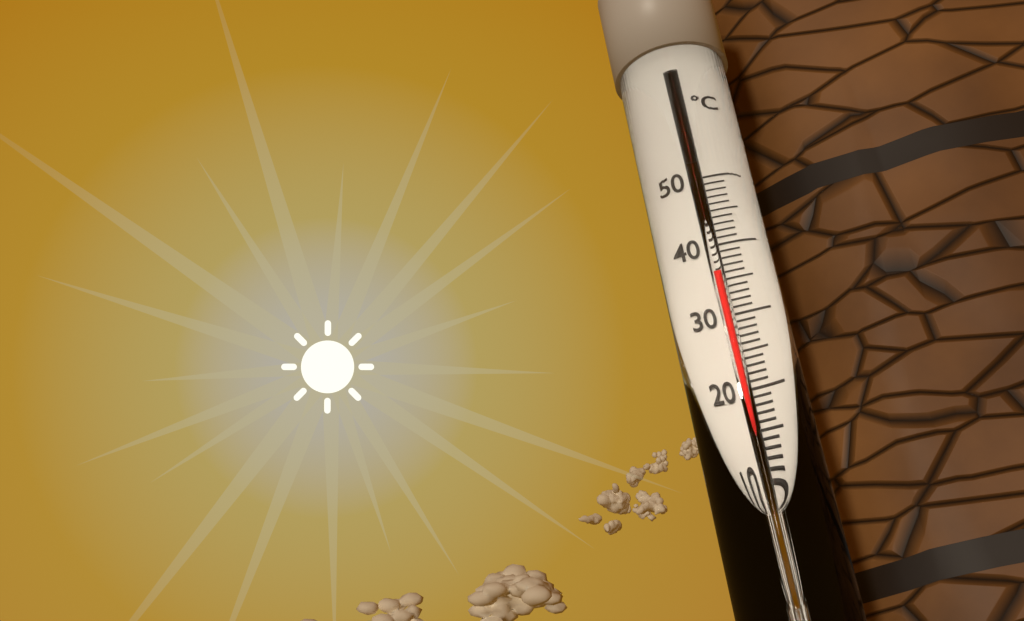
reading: 36 °C
